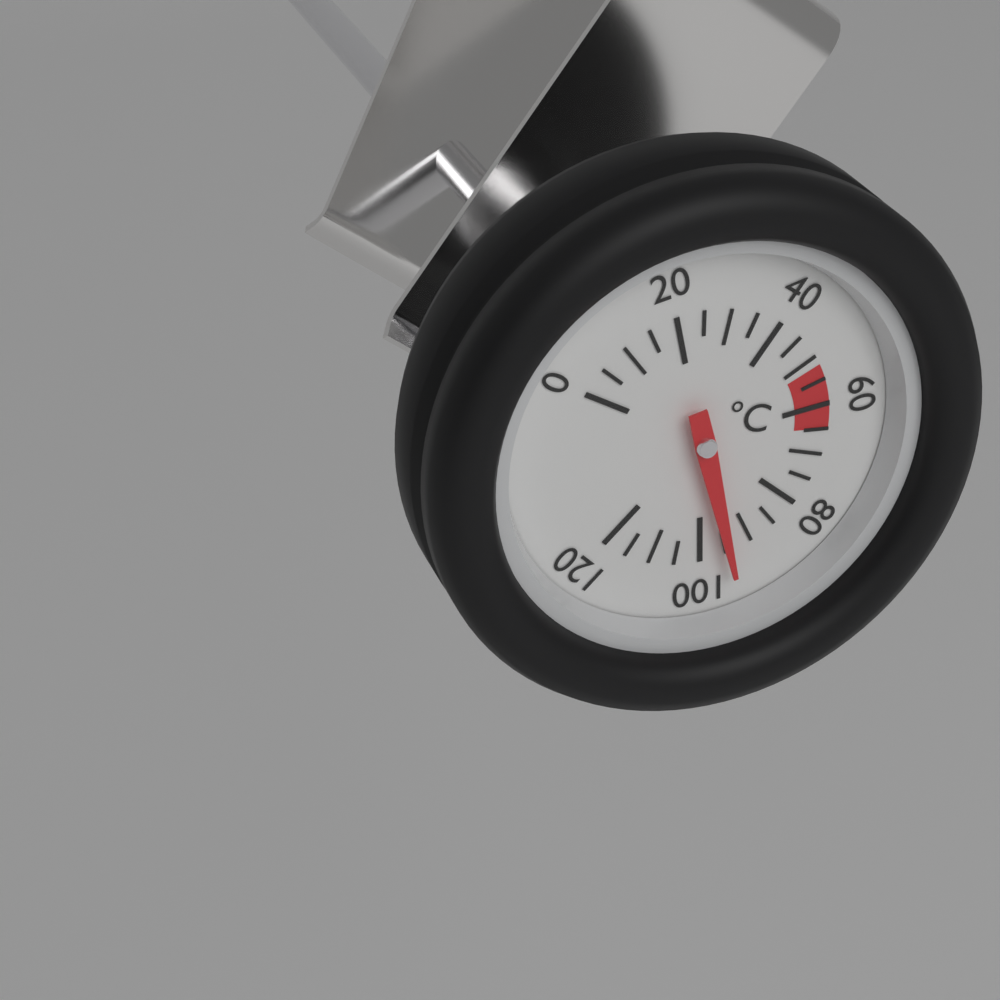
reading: 95 °C
